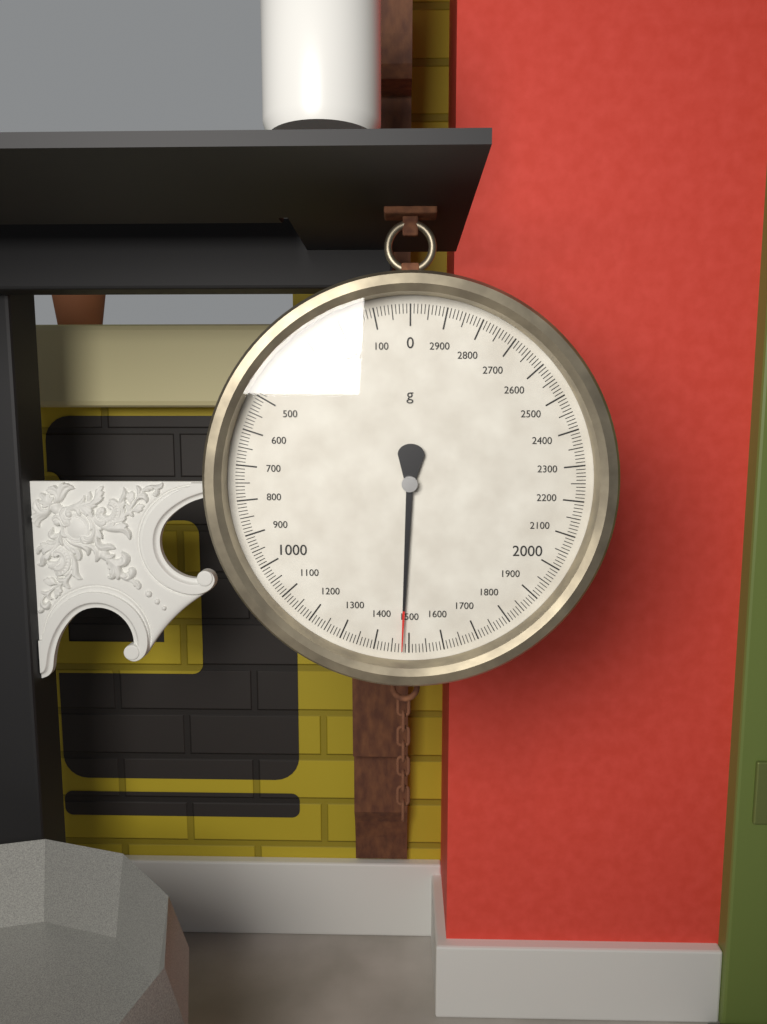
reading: 1480 g
